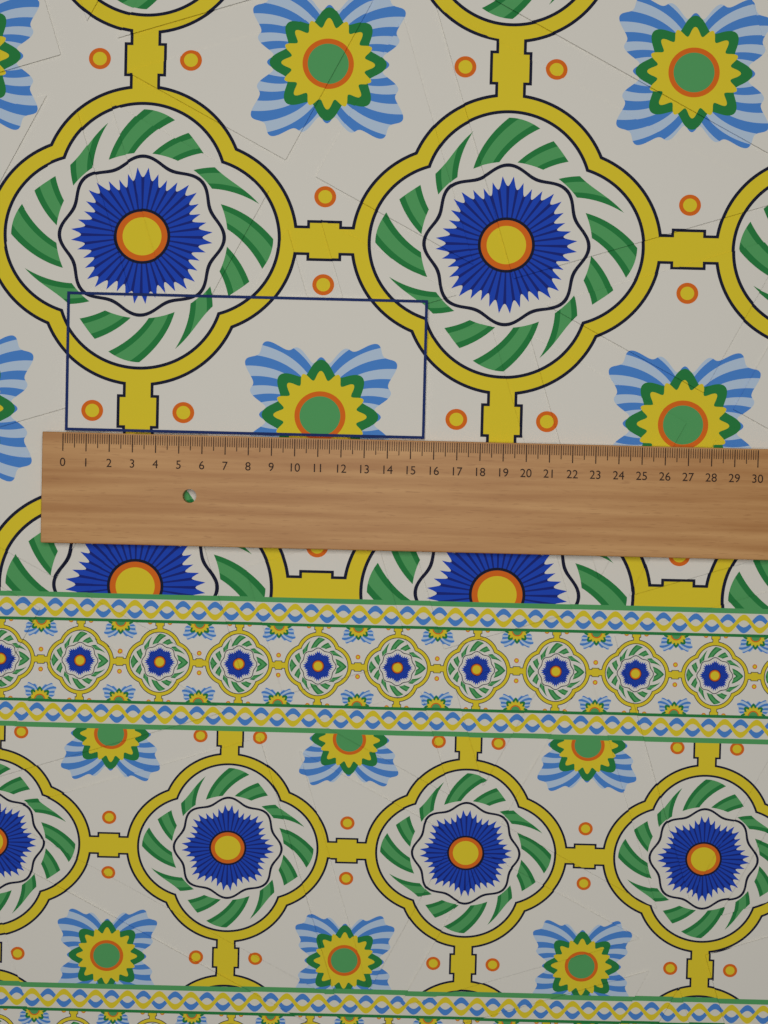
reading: 15.6 (no unit)
